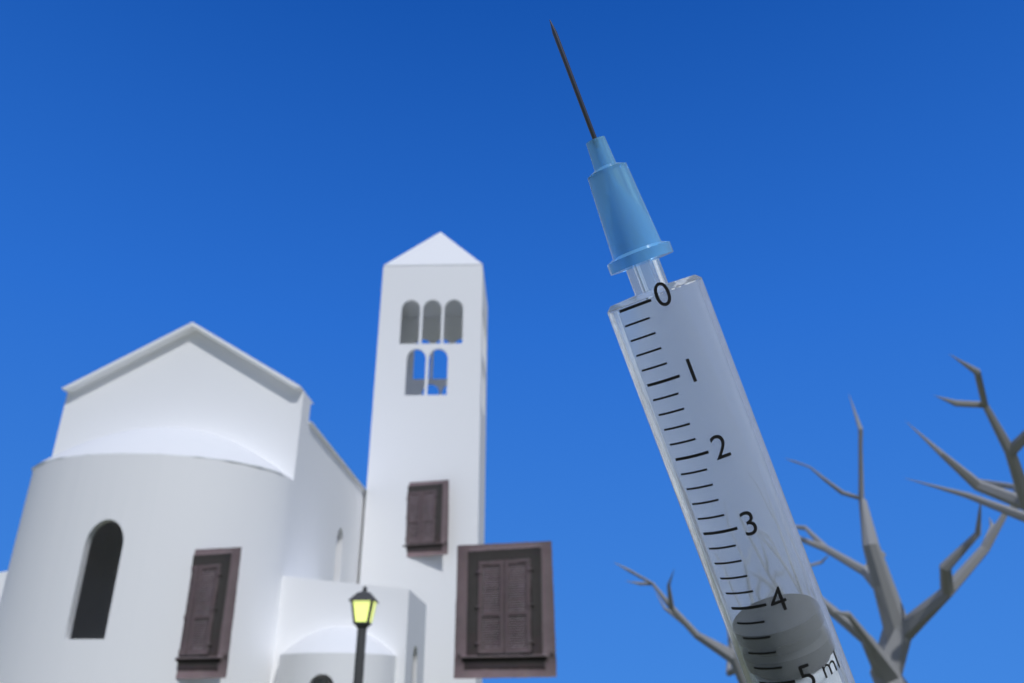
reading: 4.4 ml
